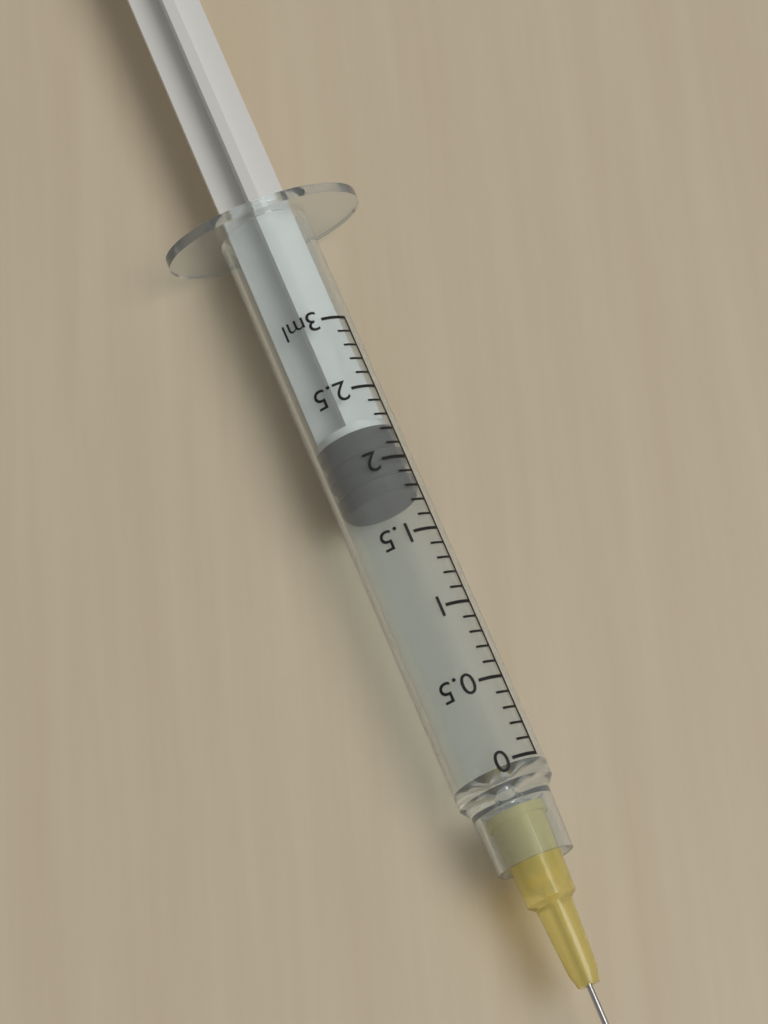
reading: 1.8 ml
